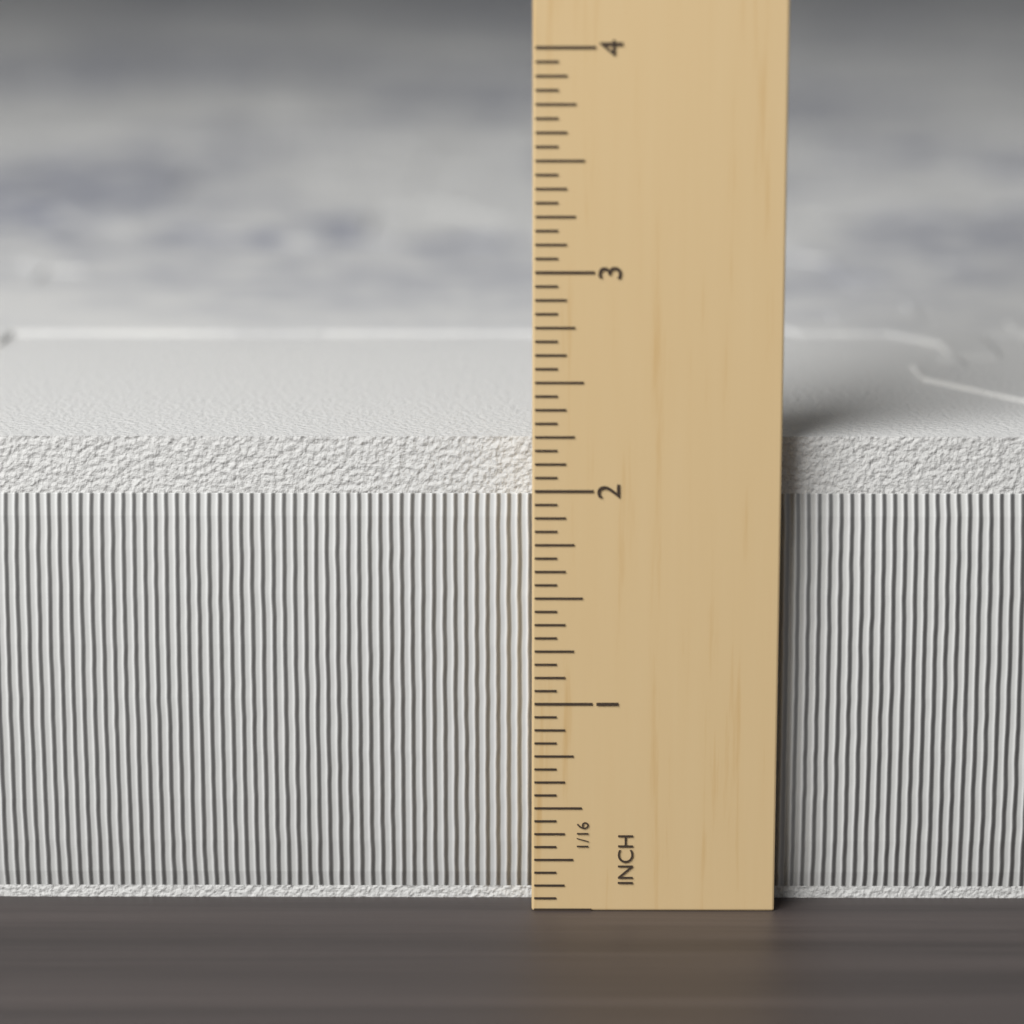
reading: 2.2500 in
